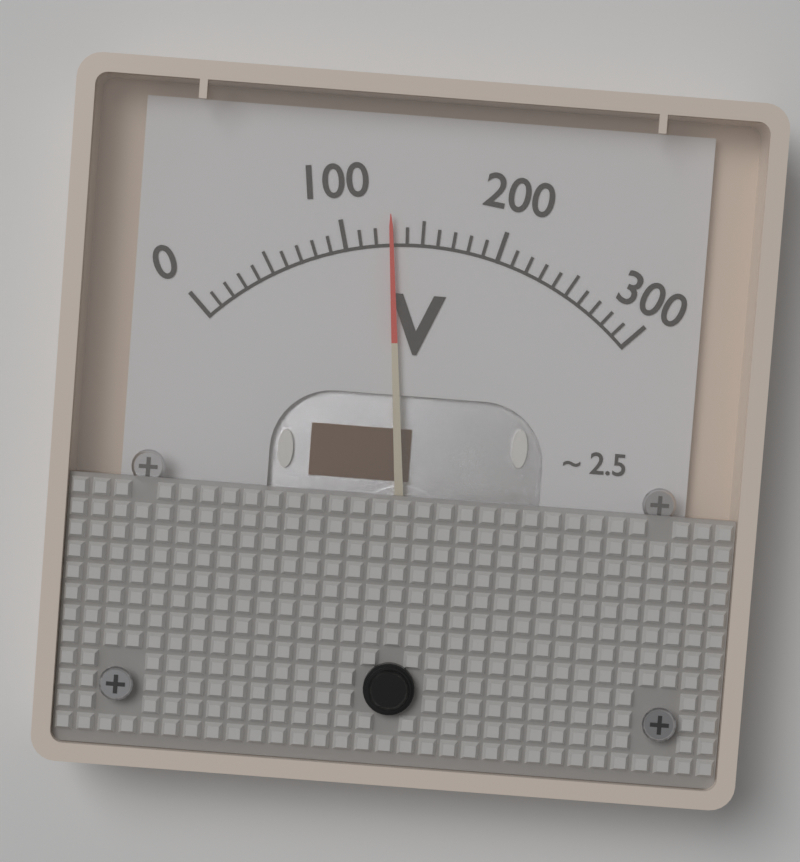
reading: 130 V
